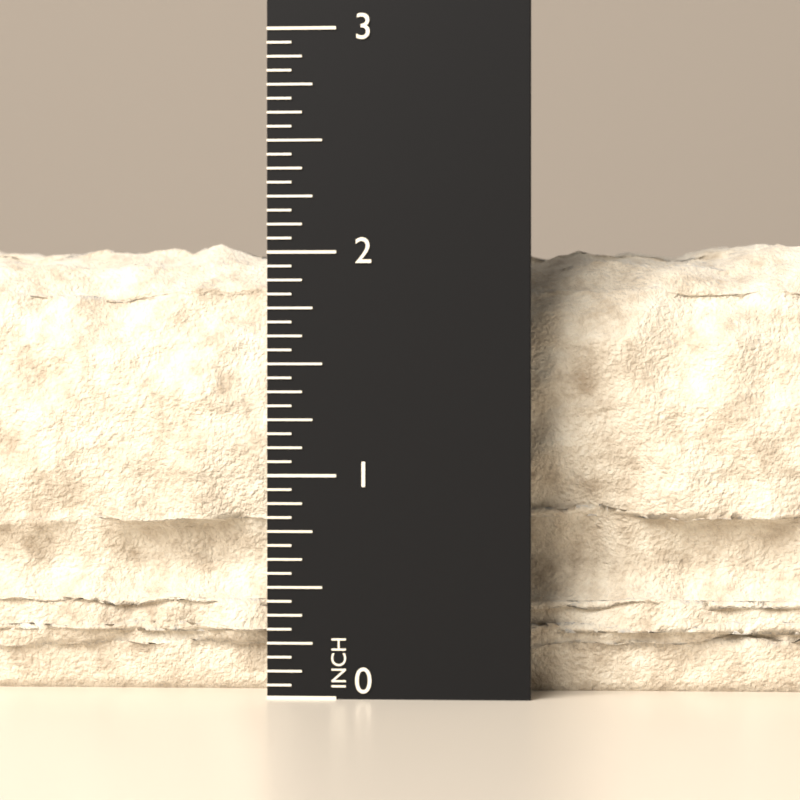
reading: 2.1250 in
